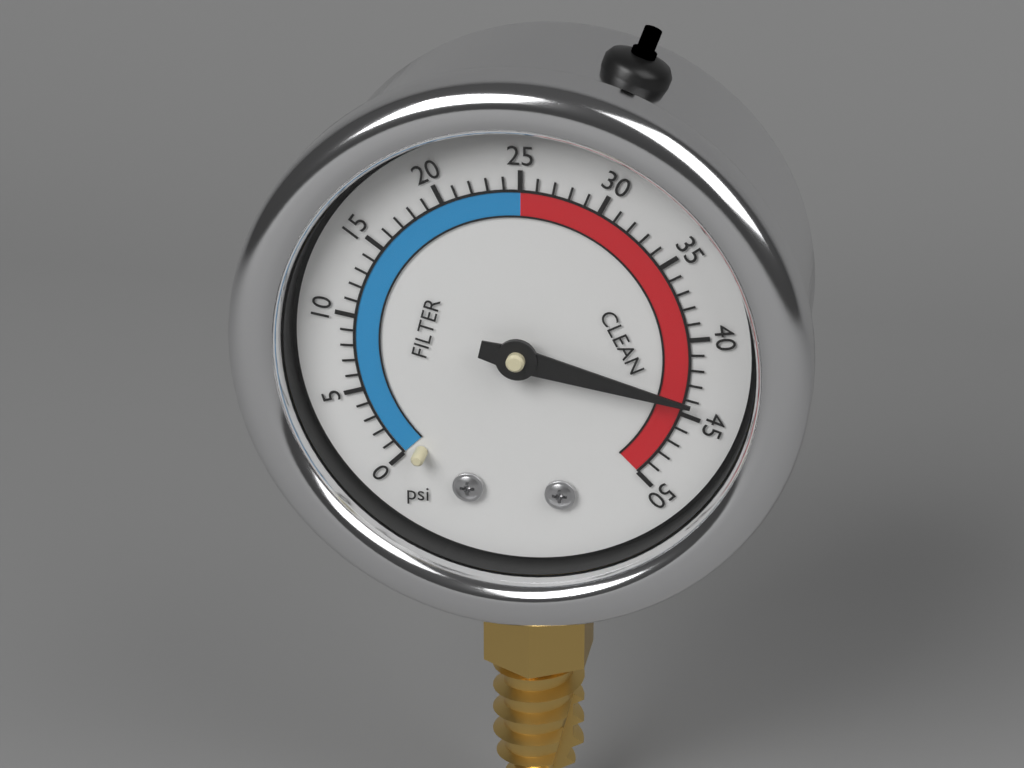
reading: 44 psi
